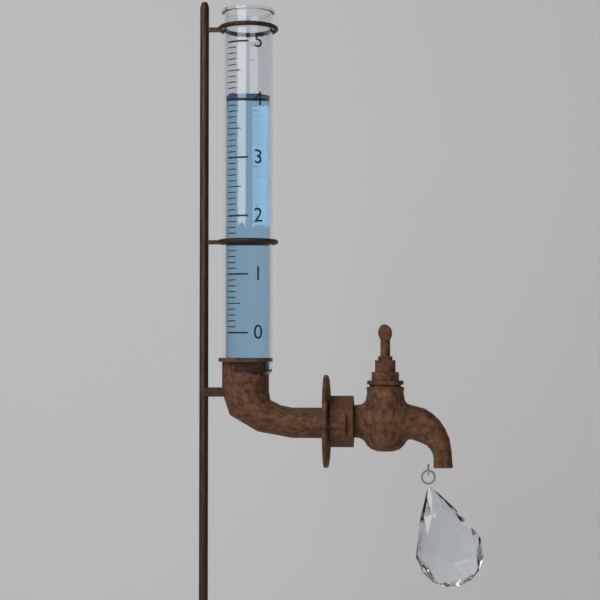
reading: 4.1 (no unit)
